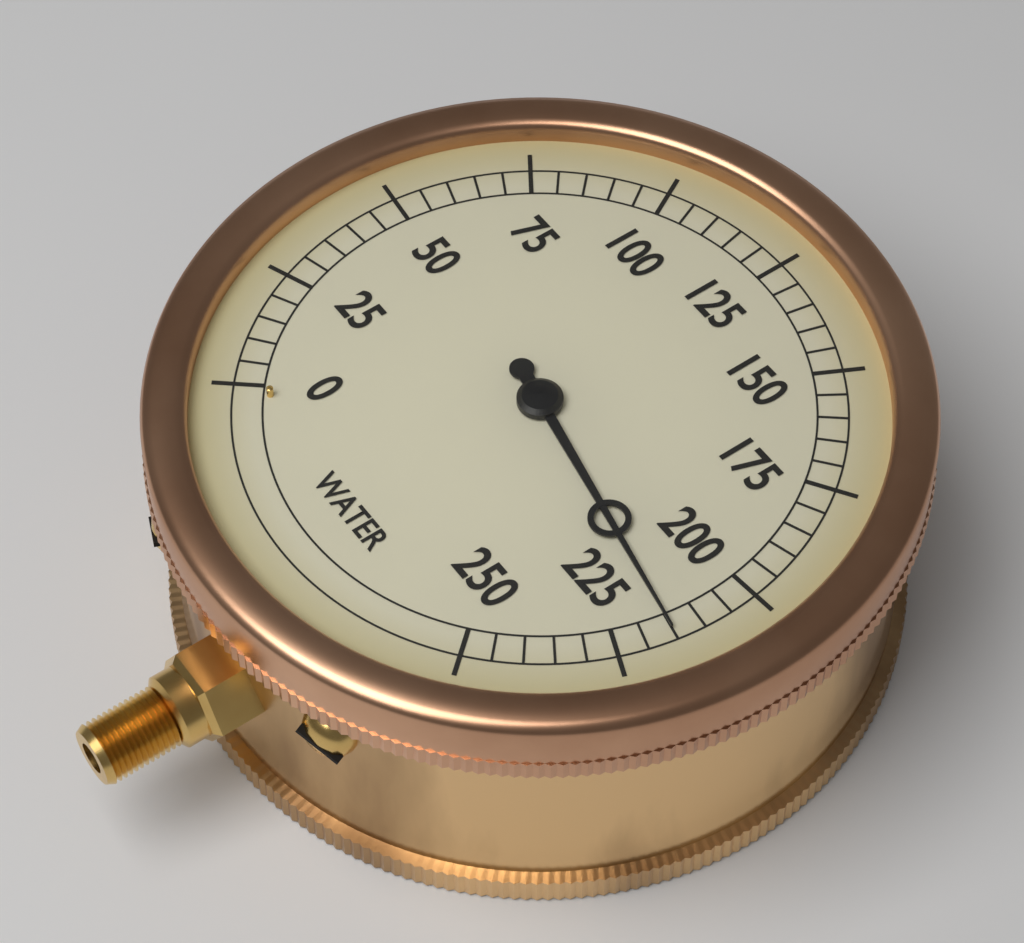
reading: 215 (no unit)
